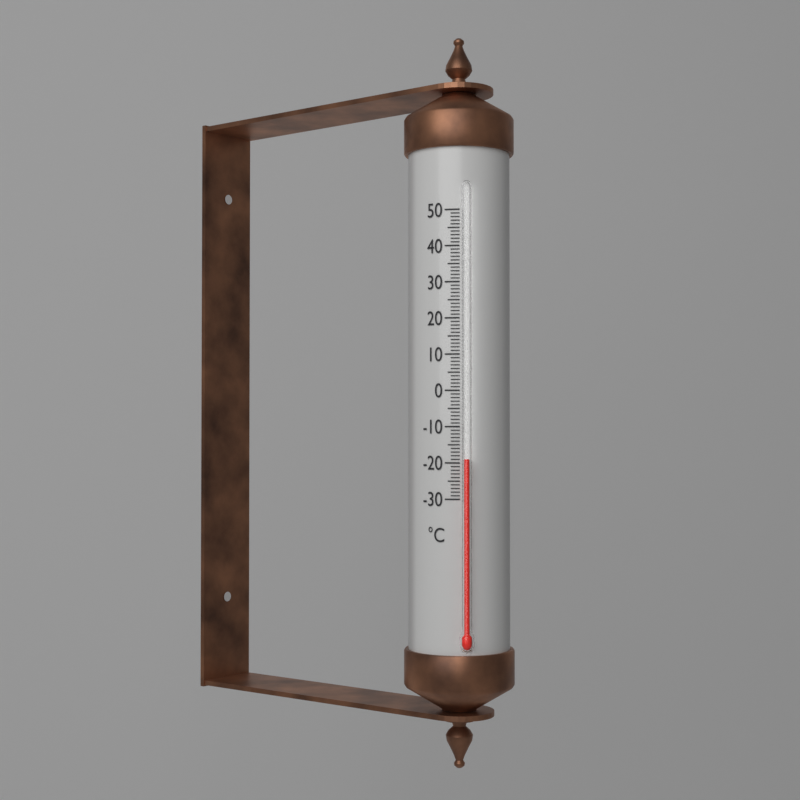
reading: -19 °C
